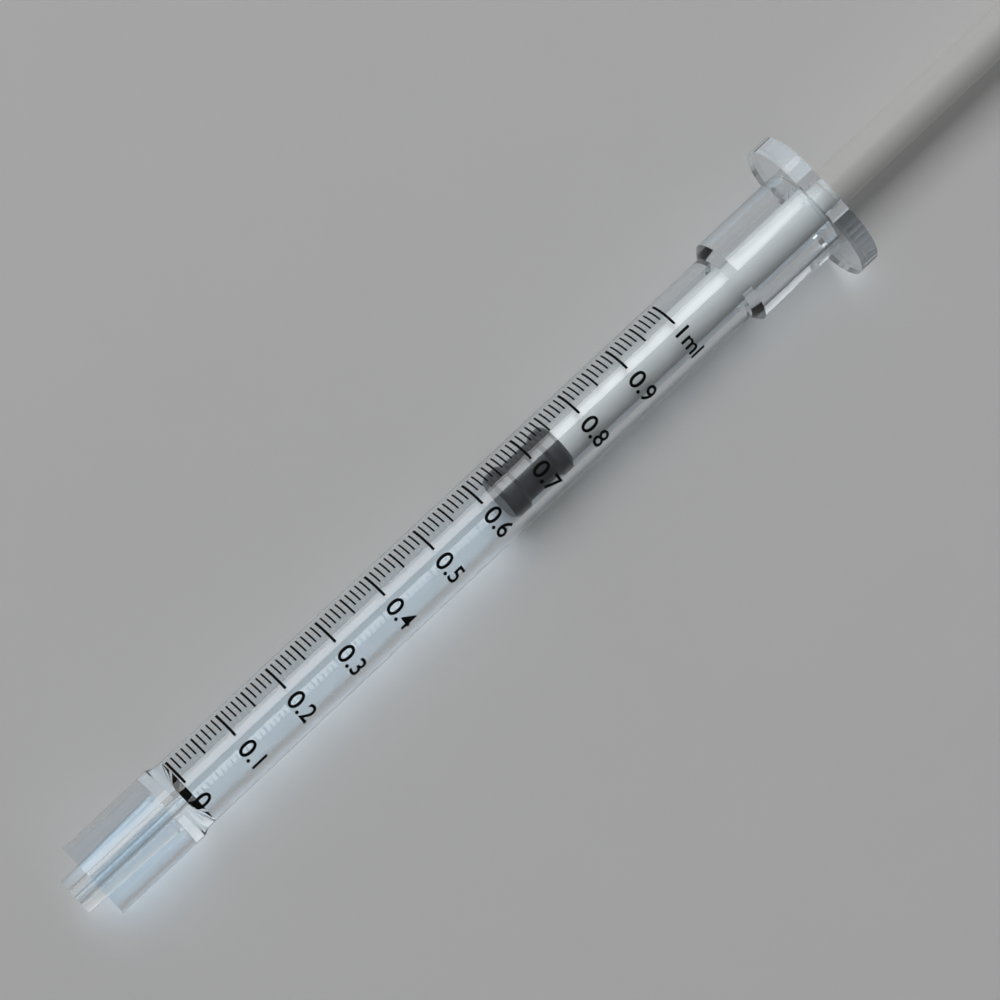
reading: 0.63 ml
